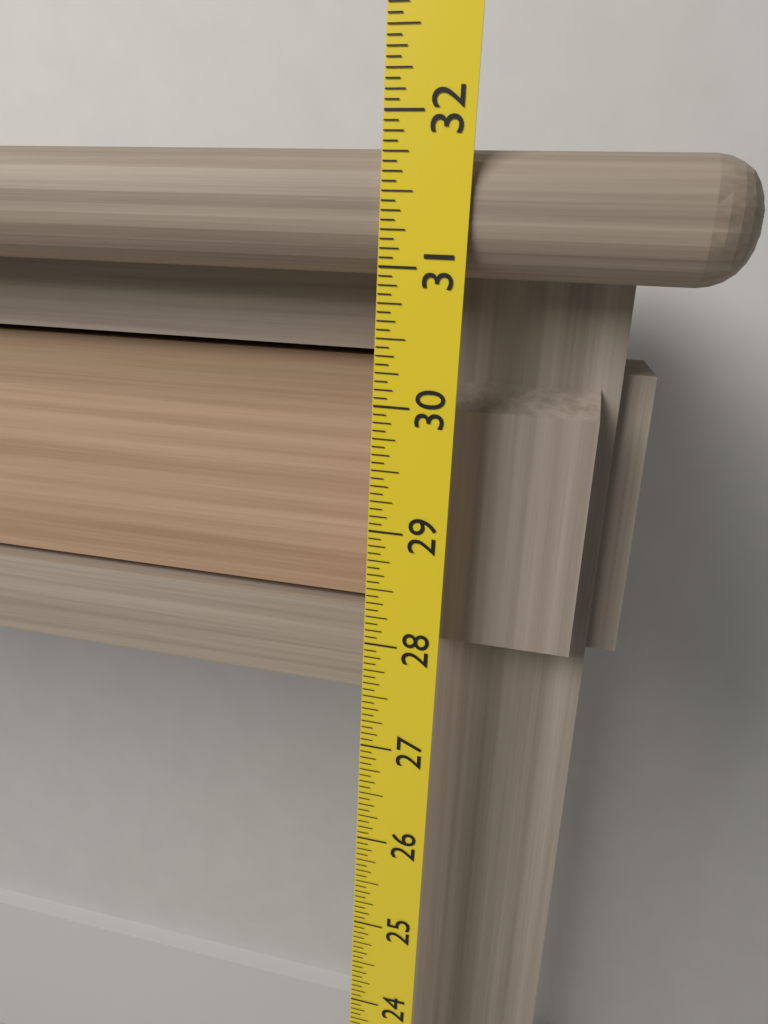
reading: 31.8125 (no unit)
